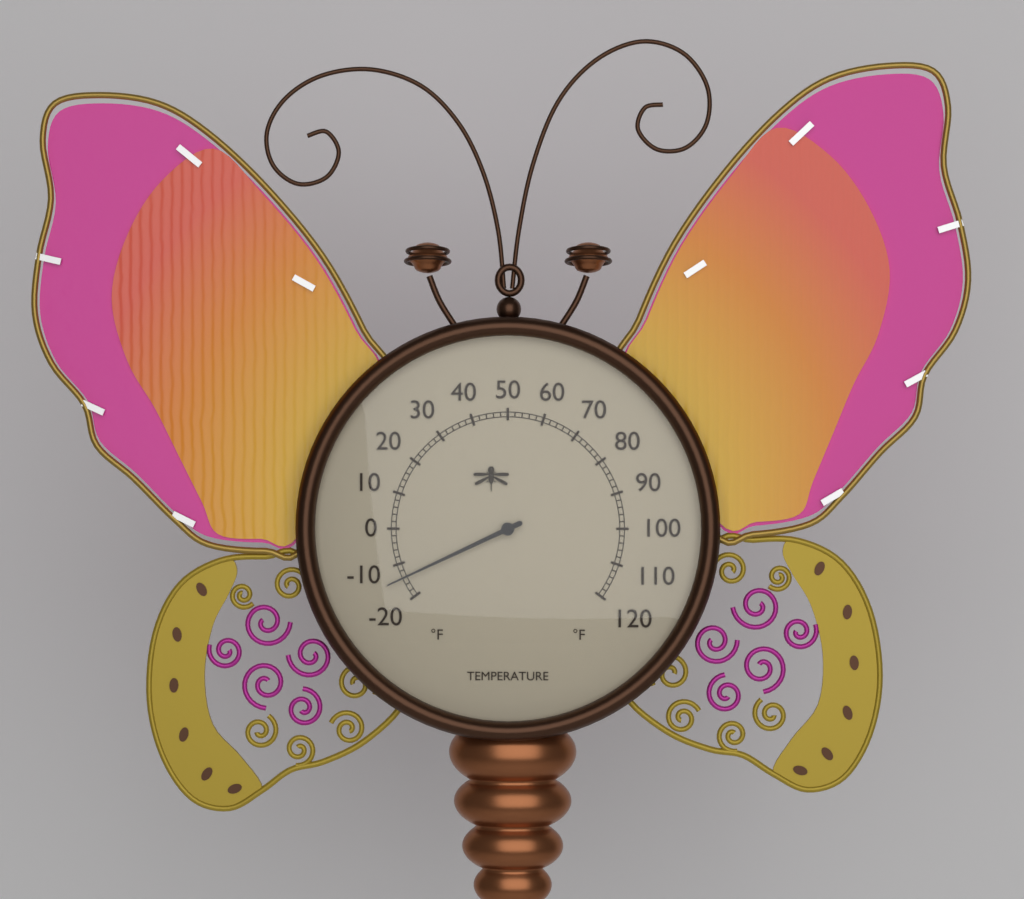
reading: -14 °F
